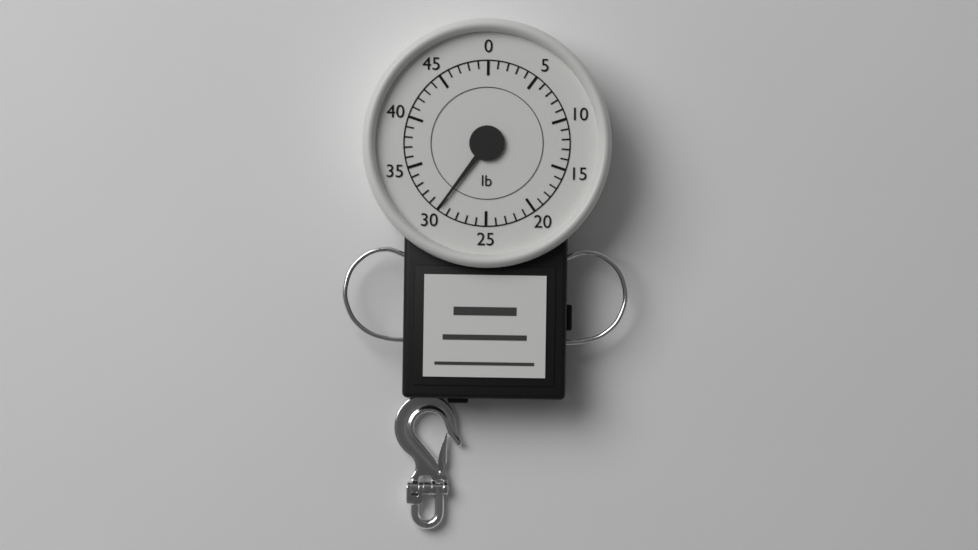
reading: 30 lb
